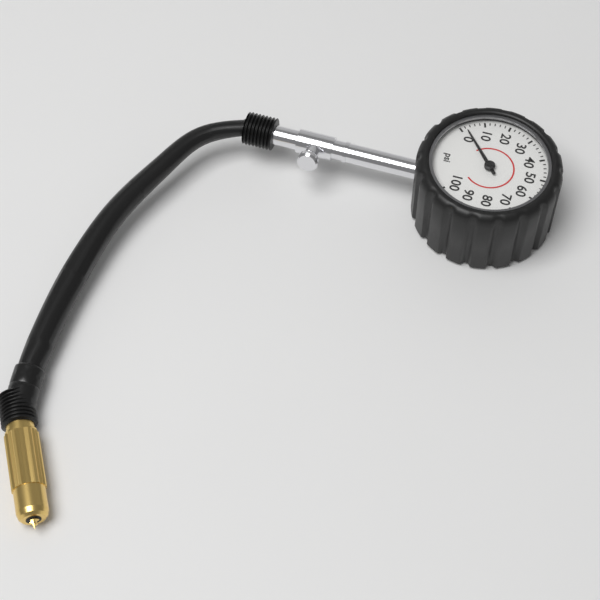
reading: 2 psi
